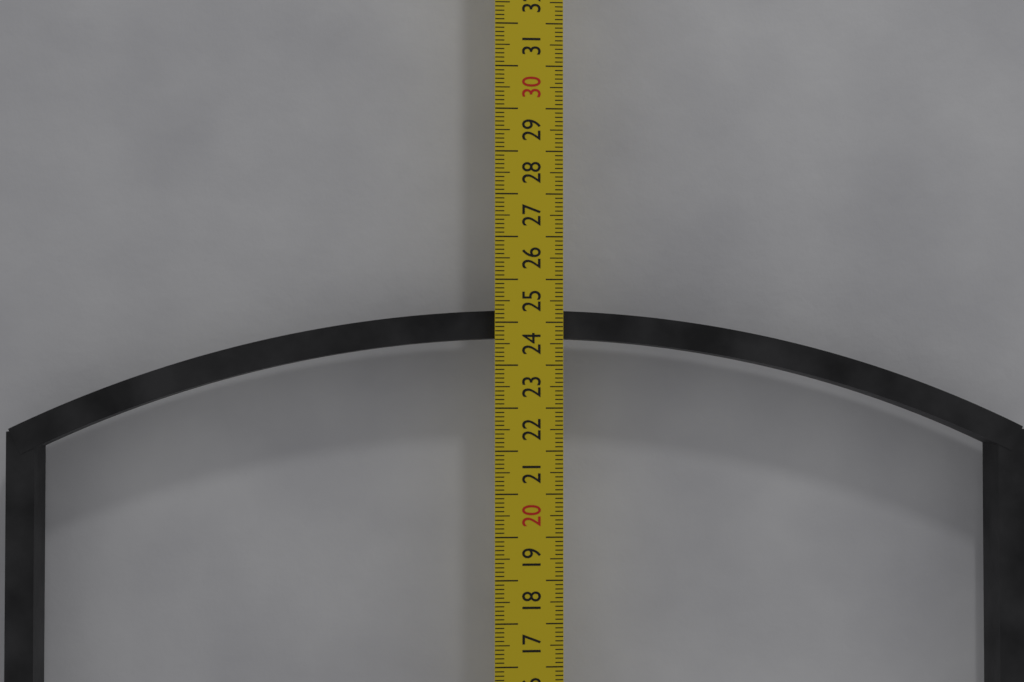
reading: 24.3 cm
